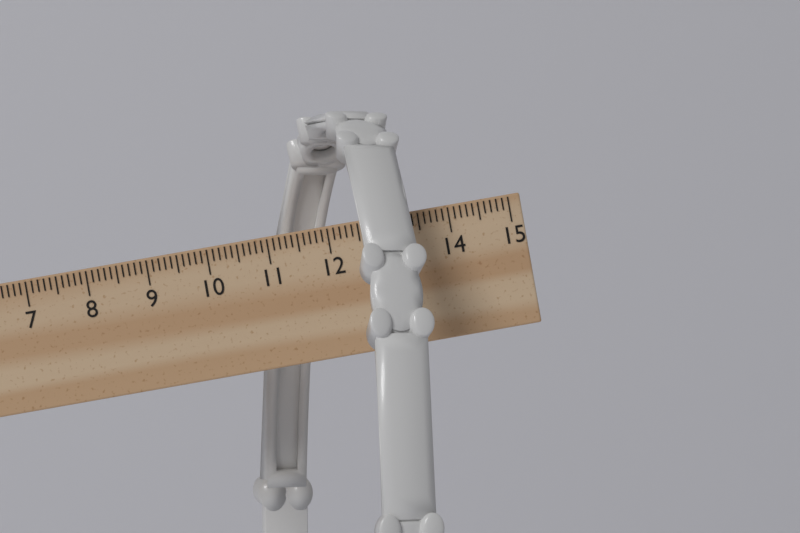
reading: 13.5 cm
